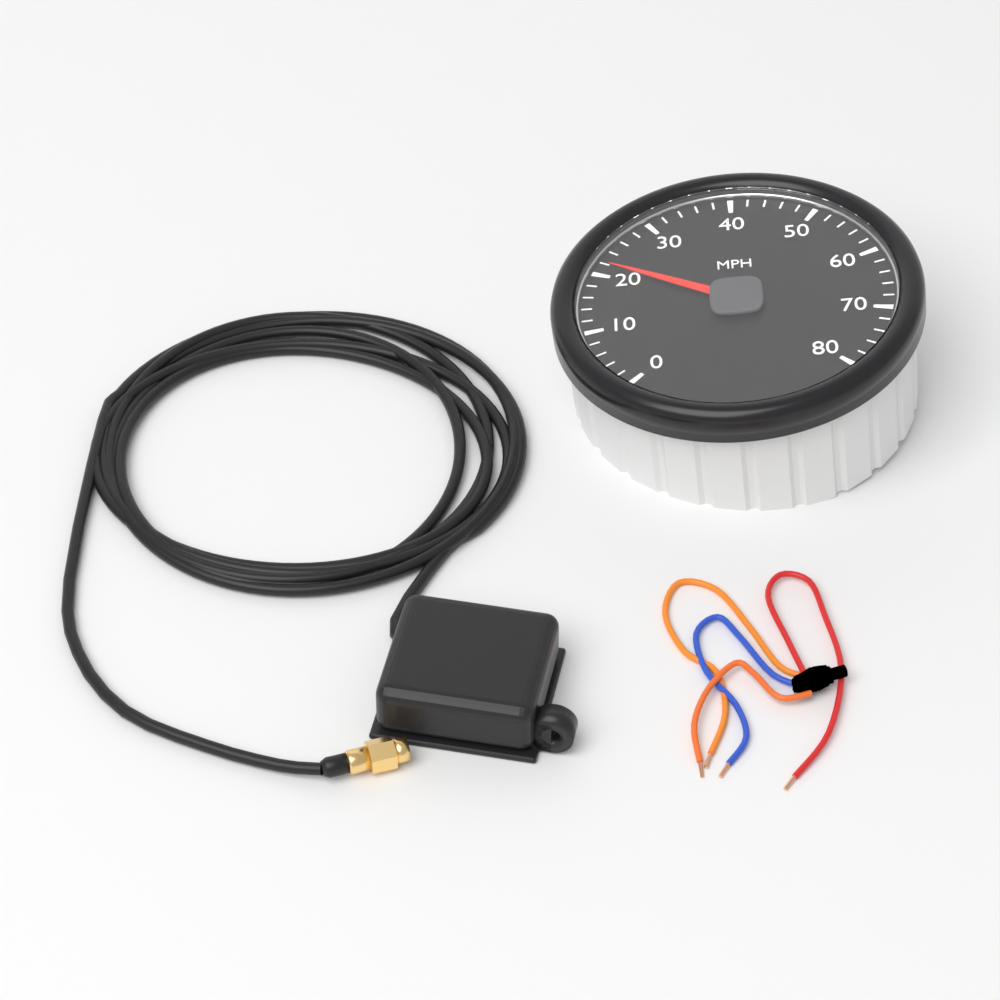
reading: 22 MPH
